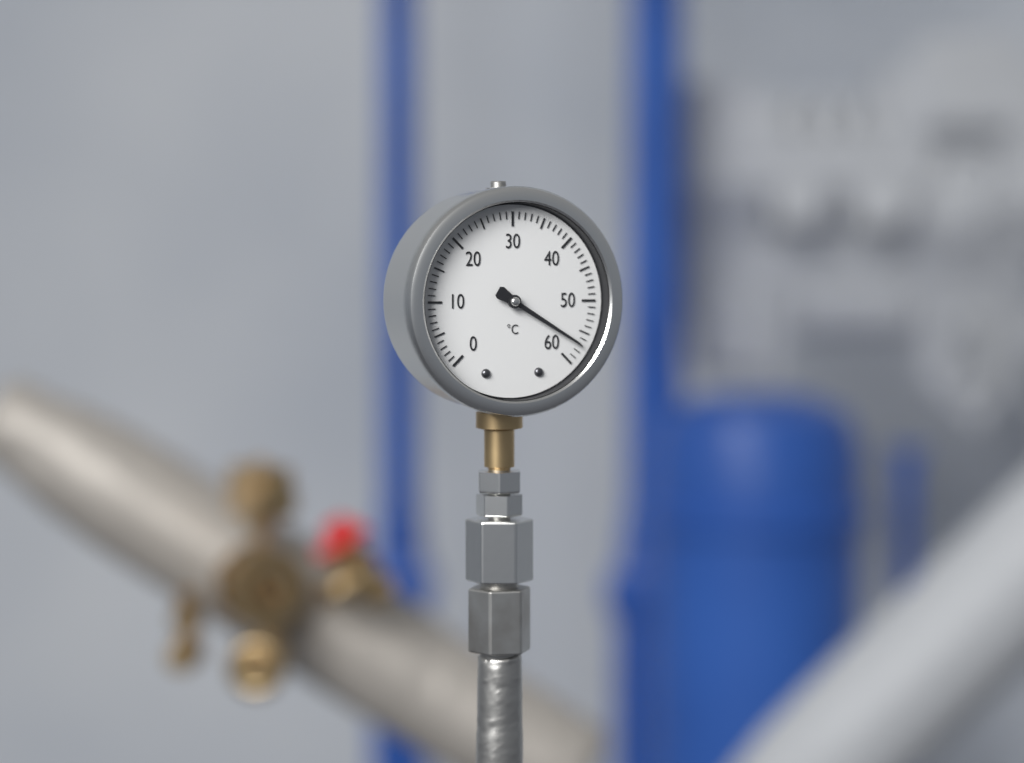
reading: 57 °C
